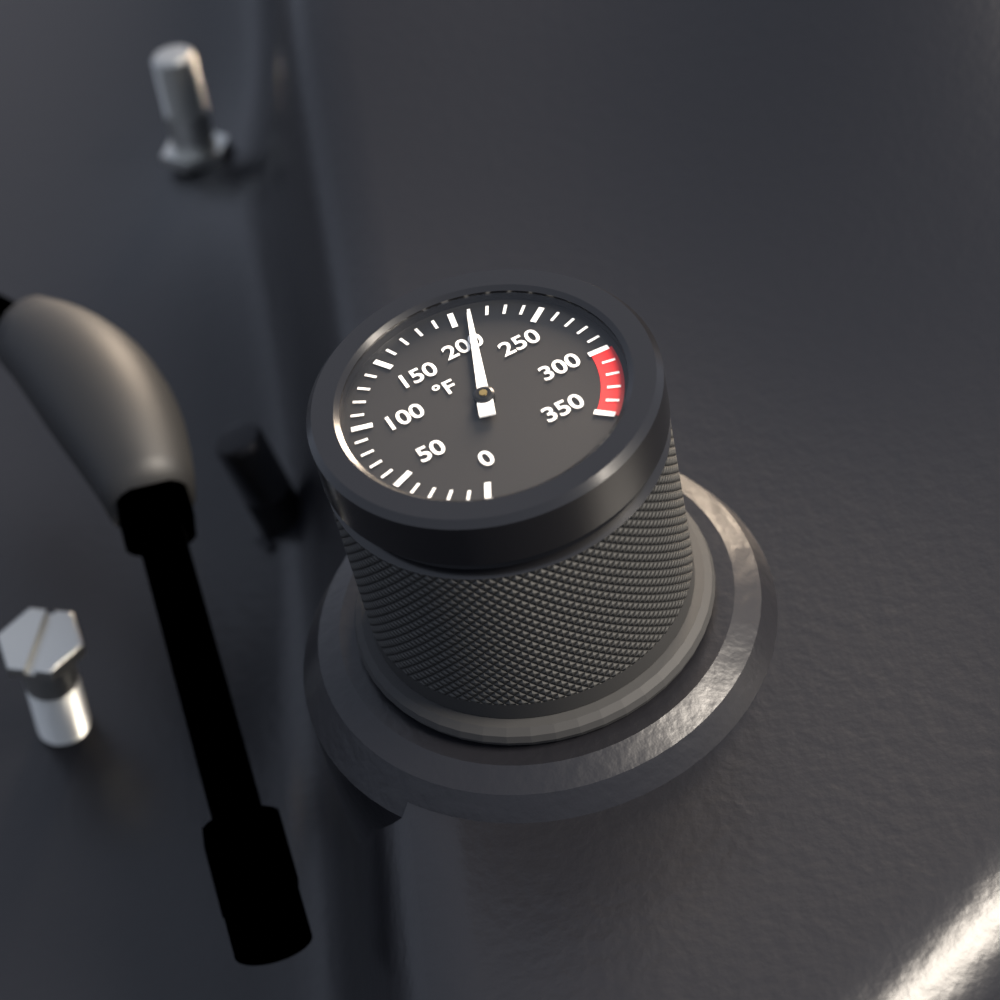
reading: 210 °F
